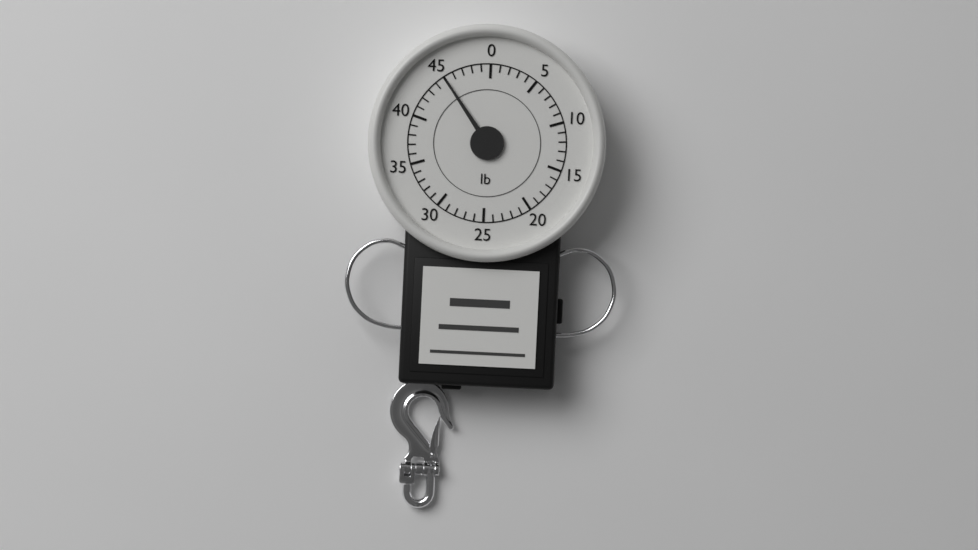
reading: 45 lb
